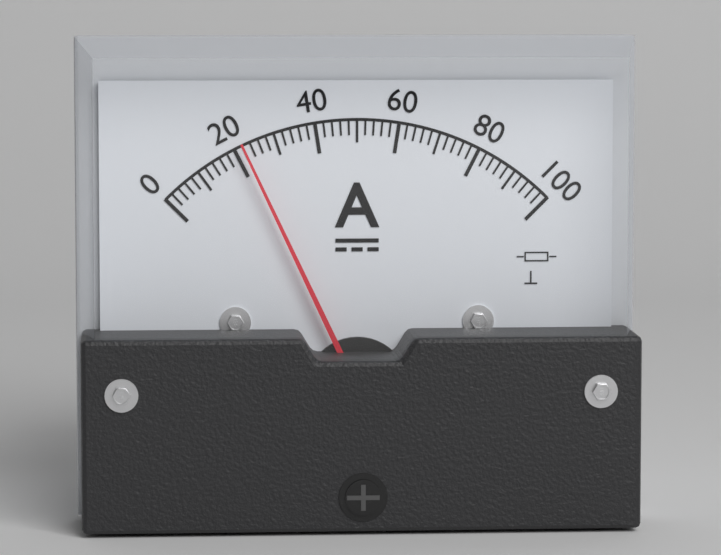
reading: 22 A
